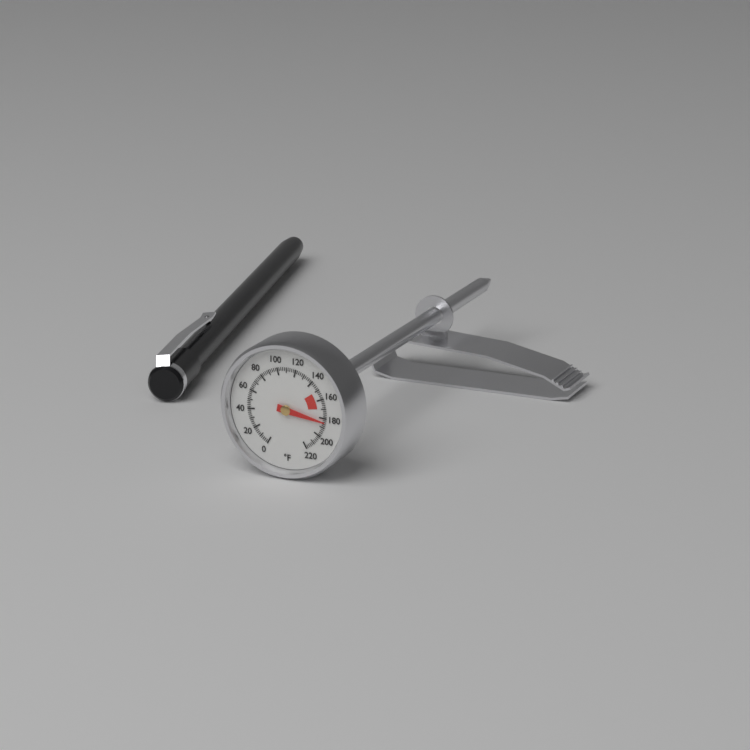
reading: 184 °F
